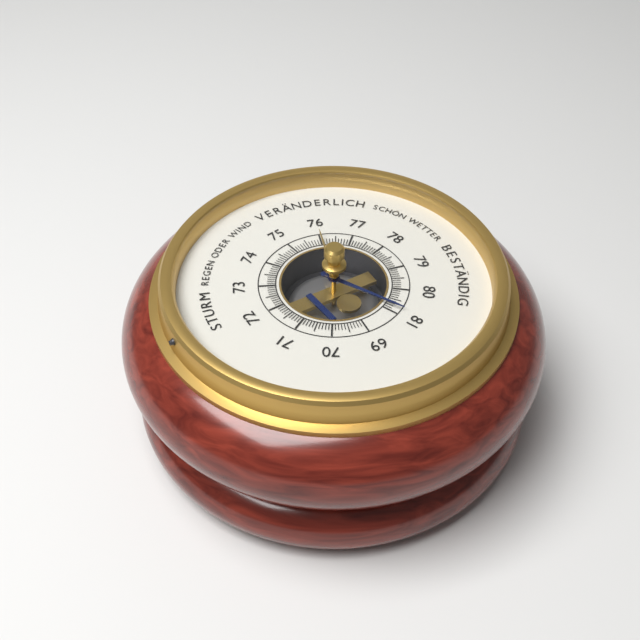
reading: 80.8 (no unit)
